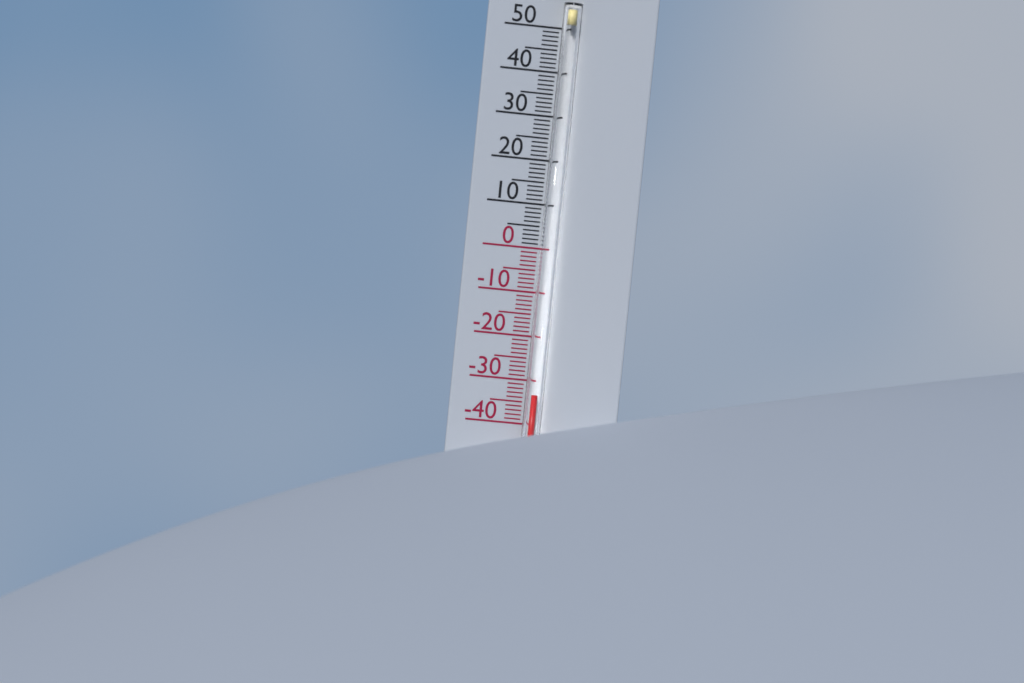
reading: -33 °C
